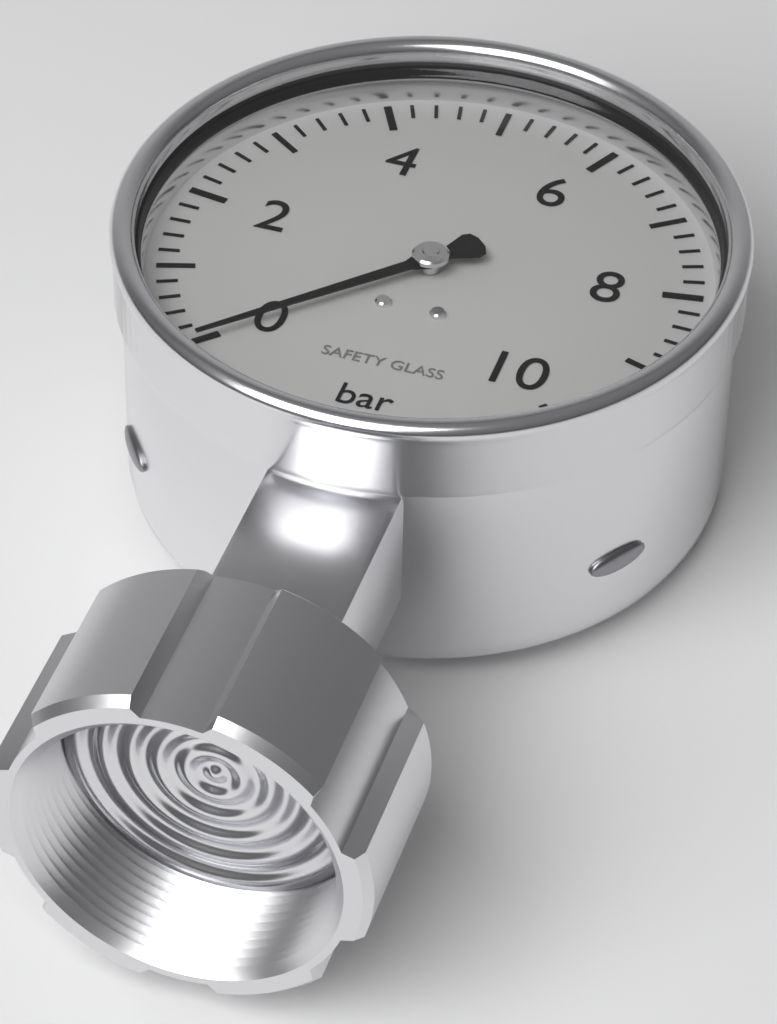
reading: 0.0 bar
